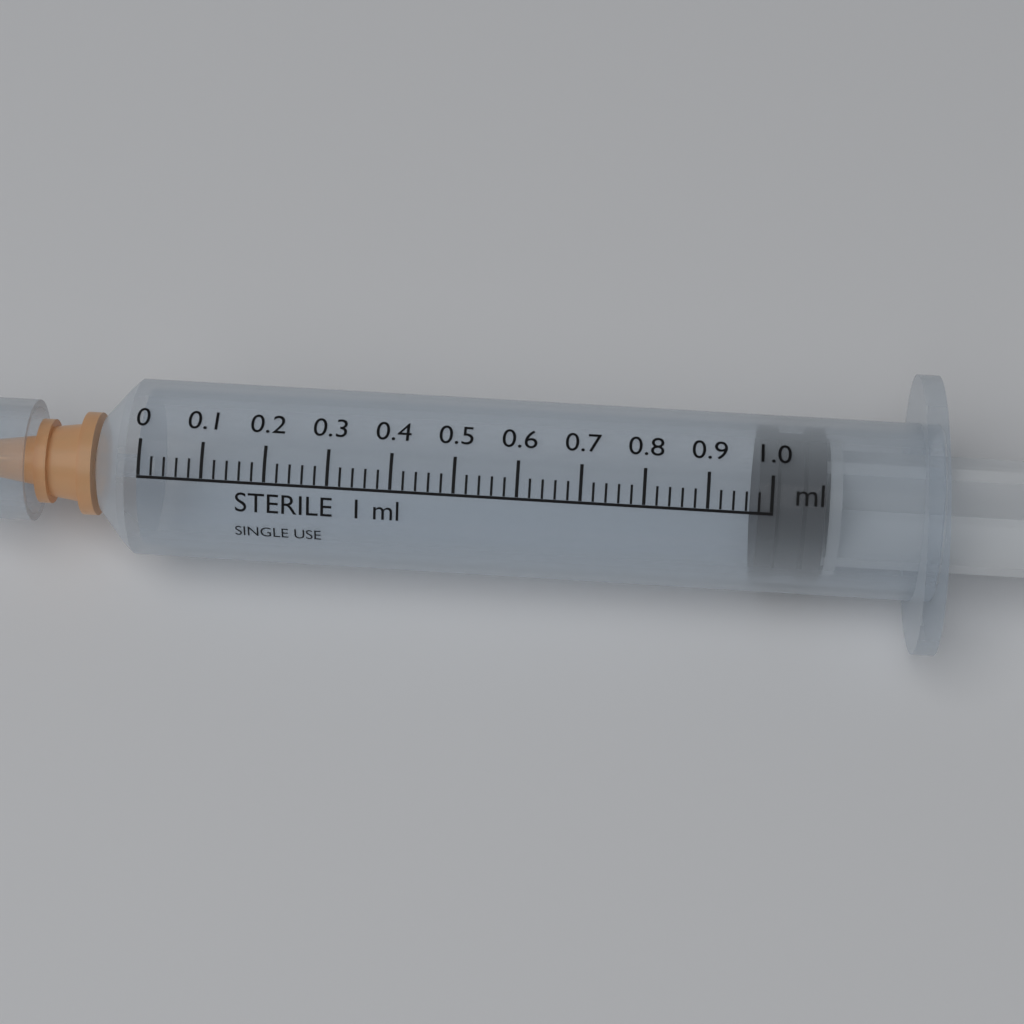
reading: 0.98 ml
